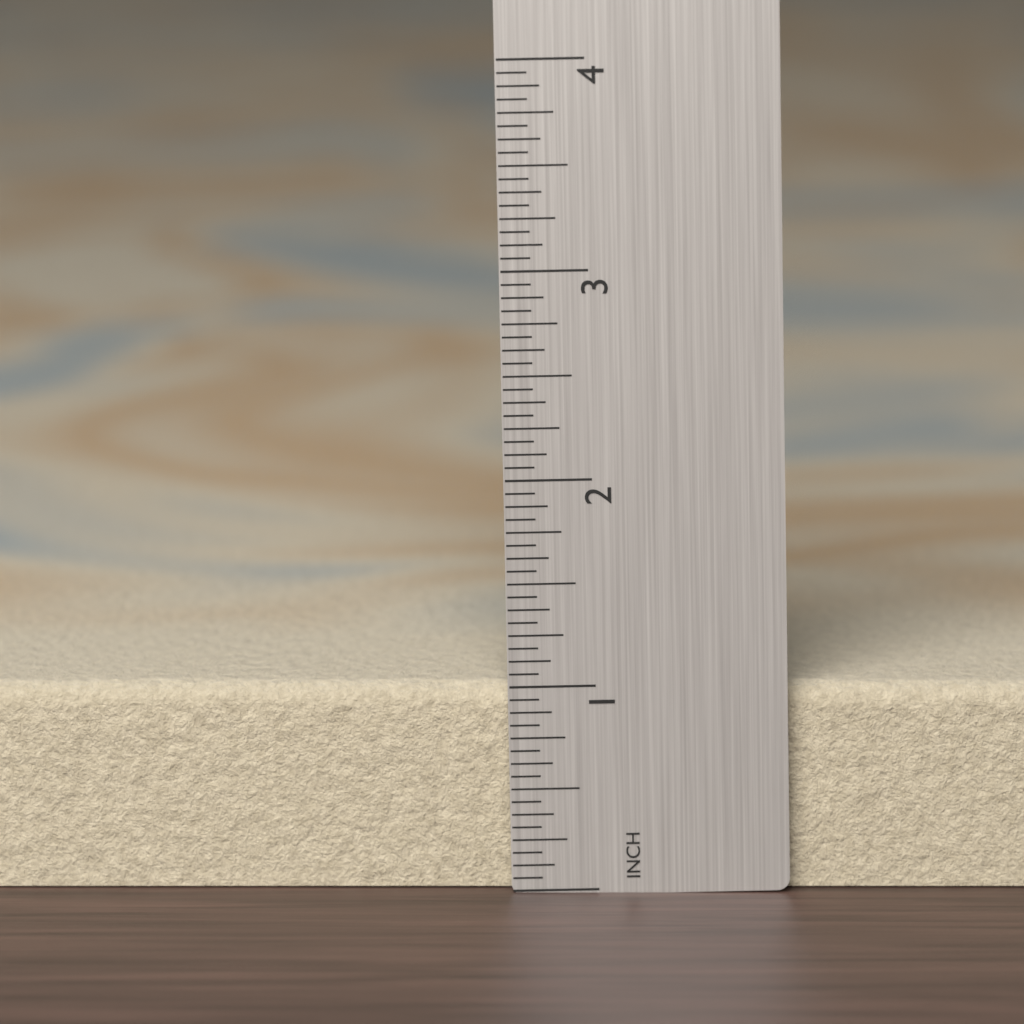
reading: 1.0000 in
